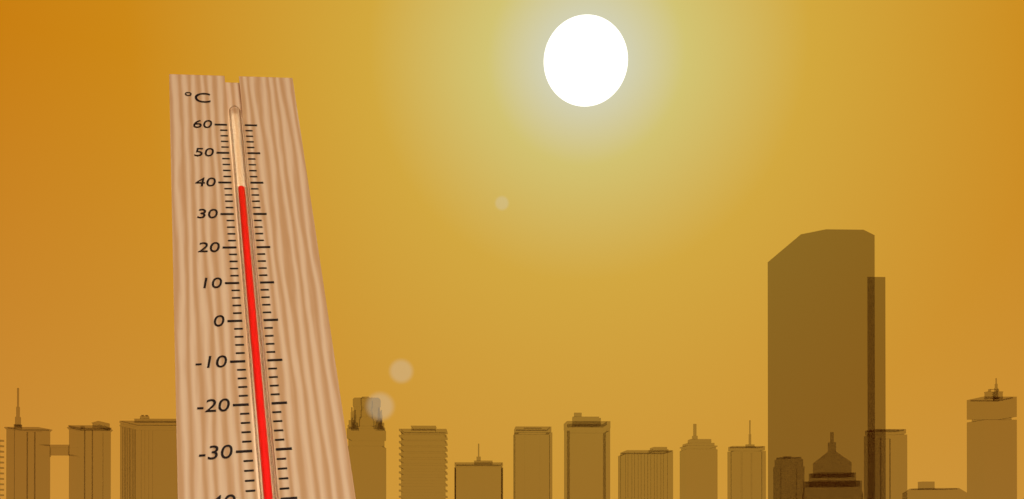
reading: 38 °C
